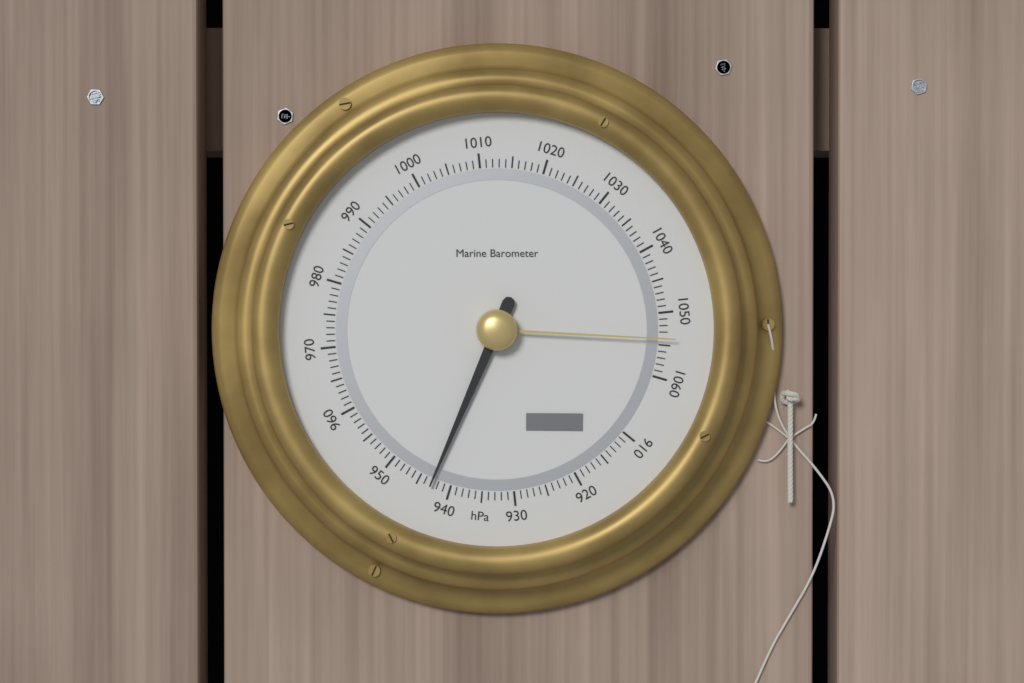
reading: 943 hPa
